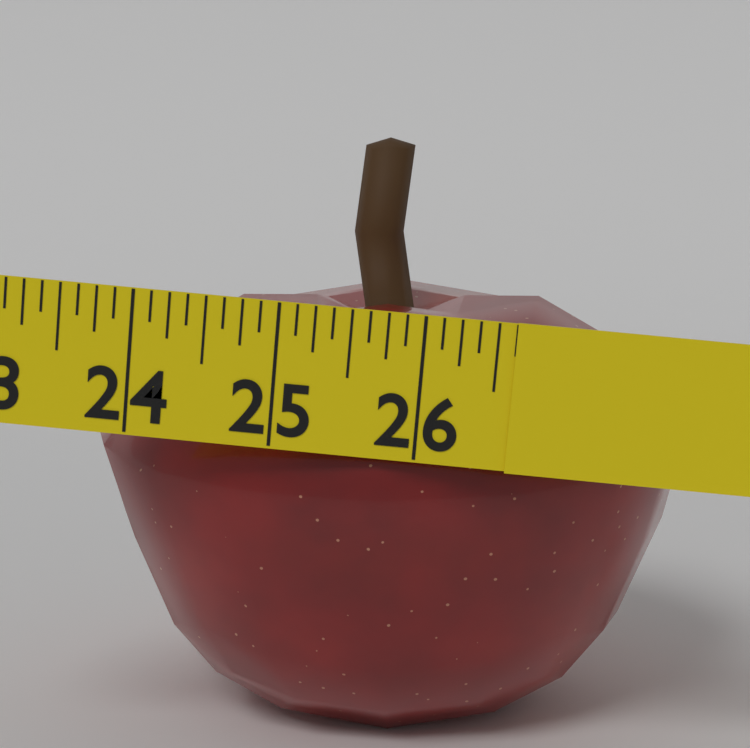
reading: 26.625 in
